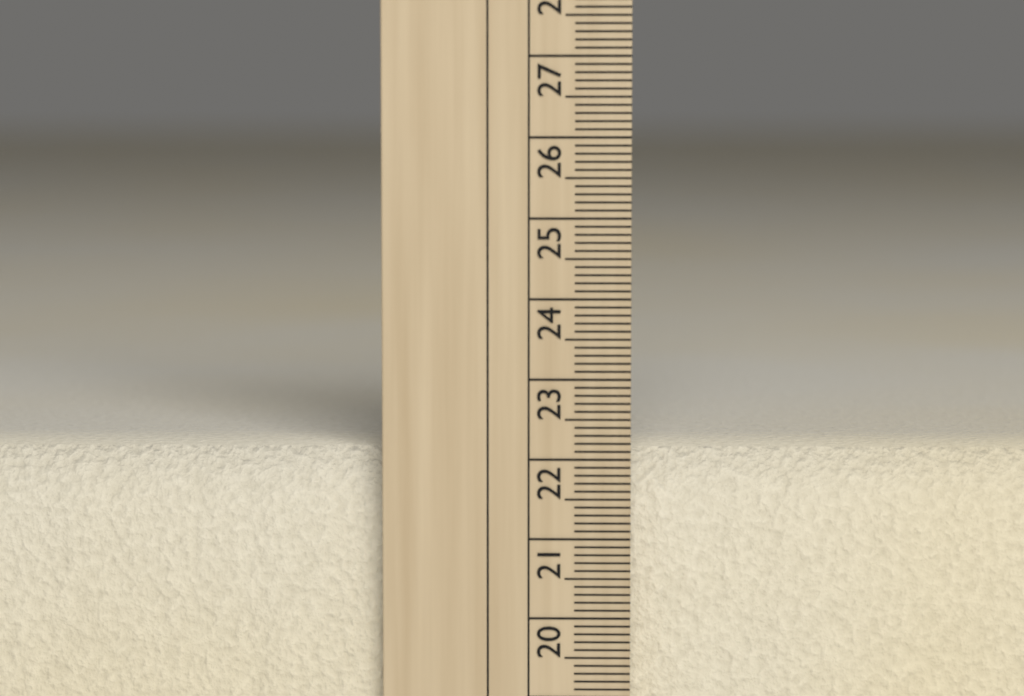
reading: 22.1 cm
